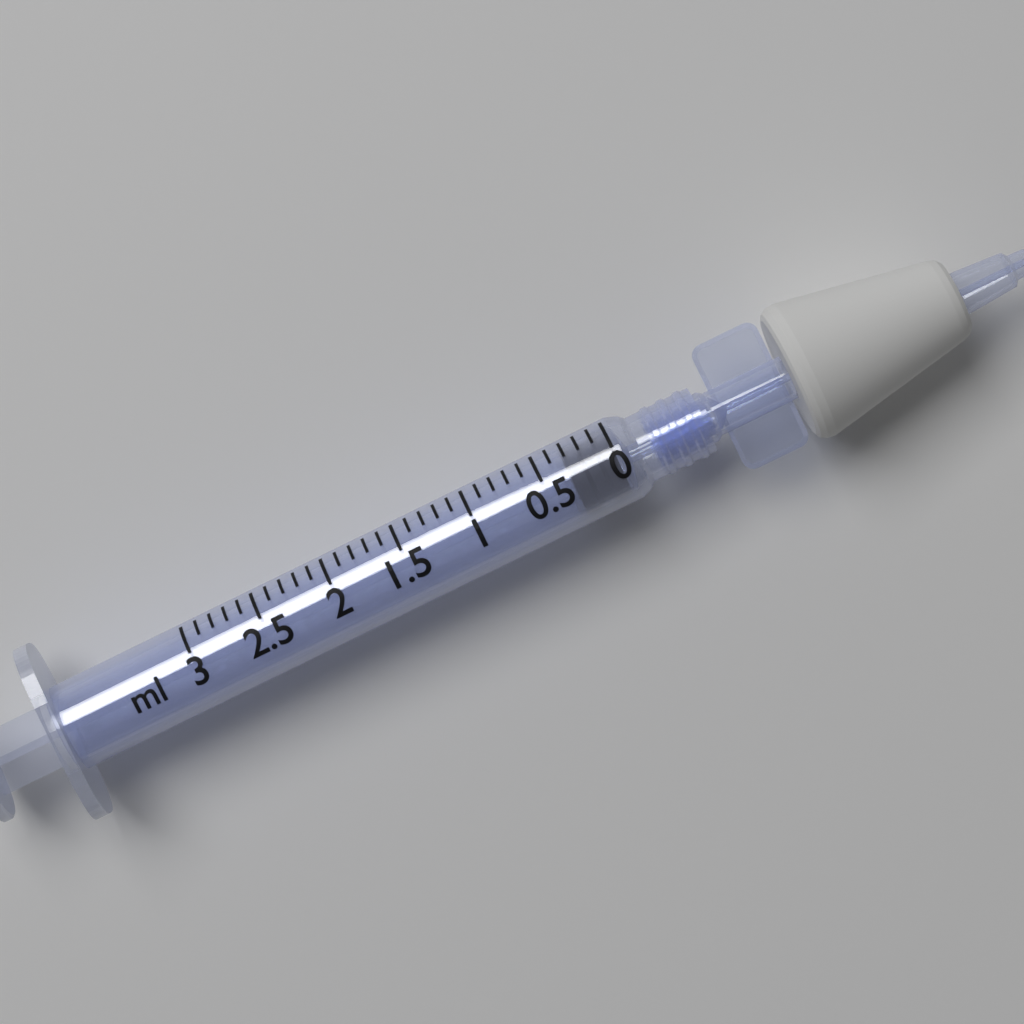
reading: 0.0 ml
